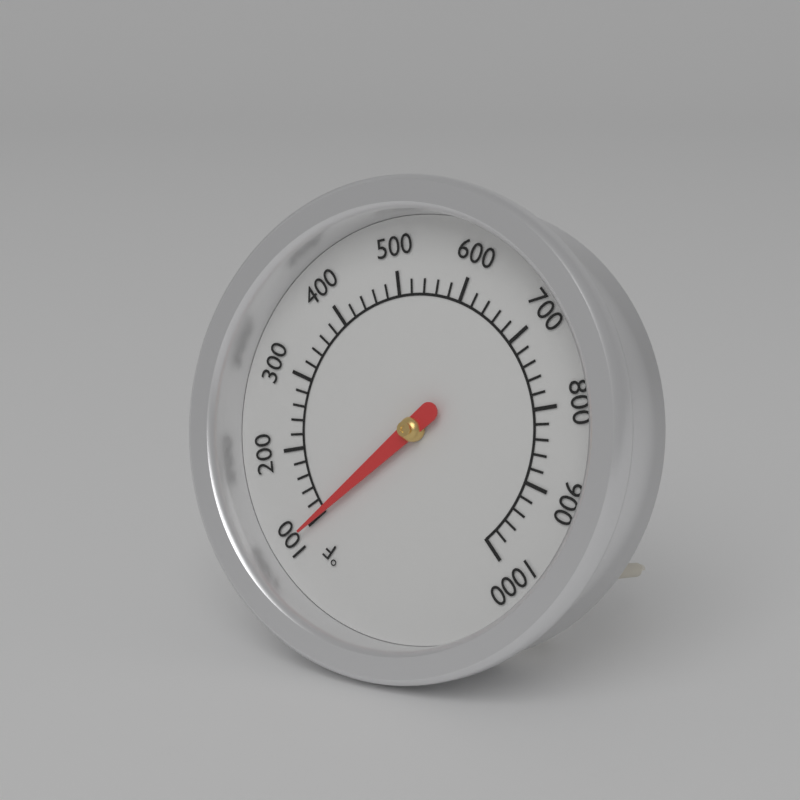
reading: 100 °F
